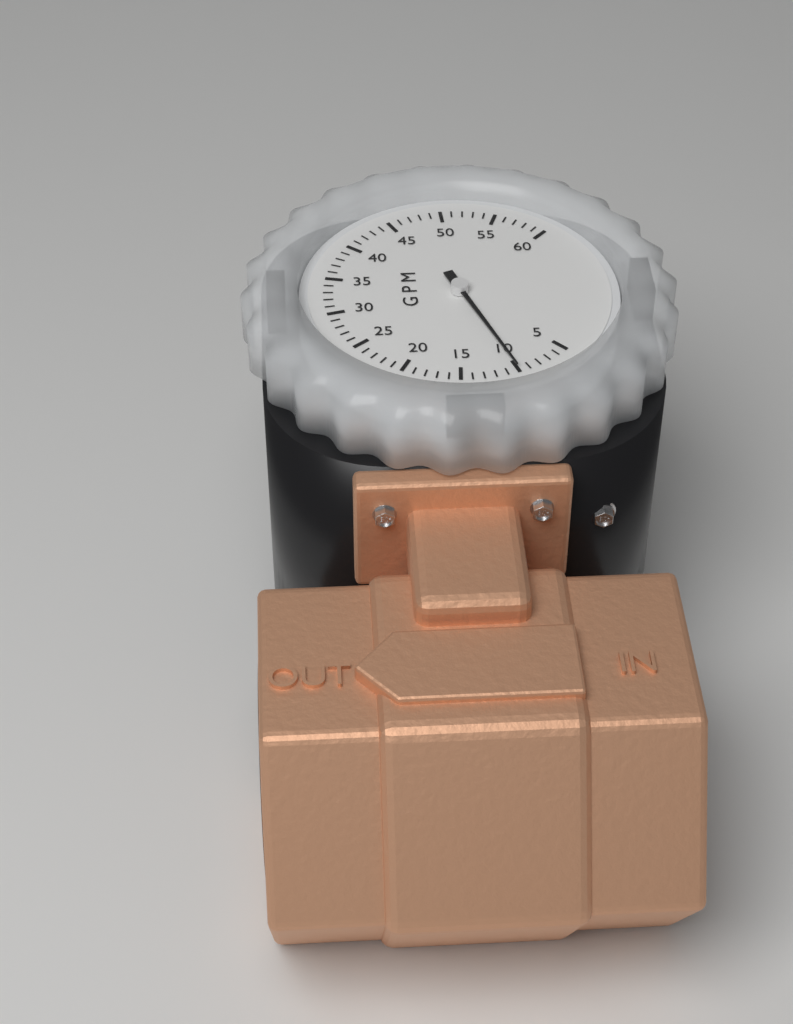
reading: 10 GPM
